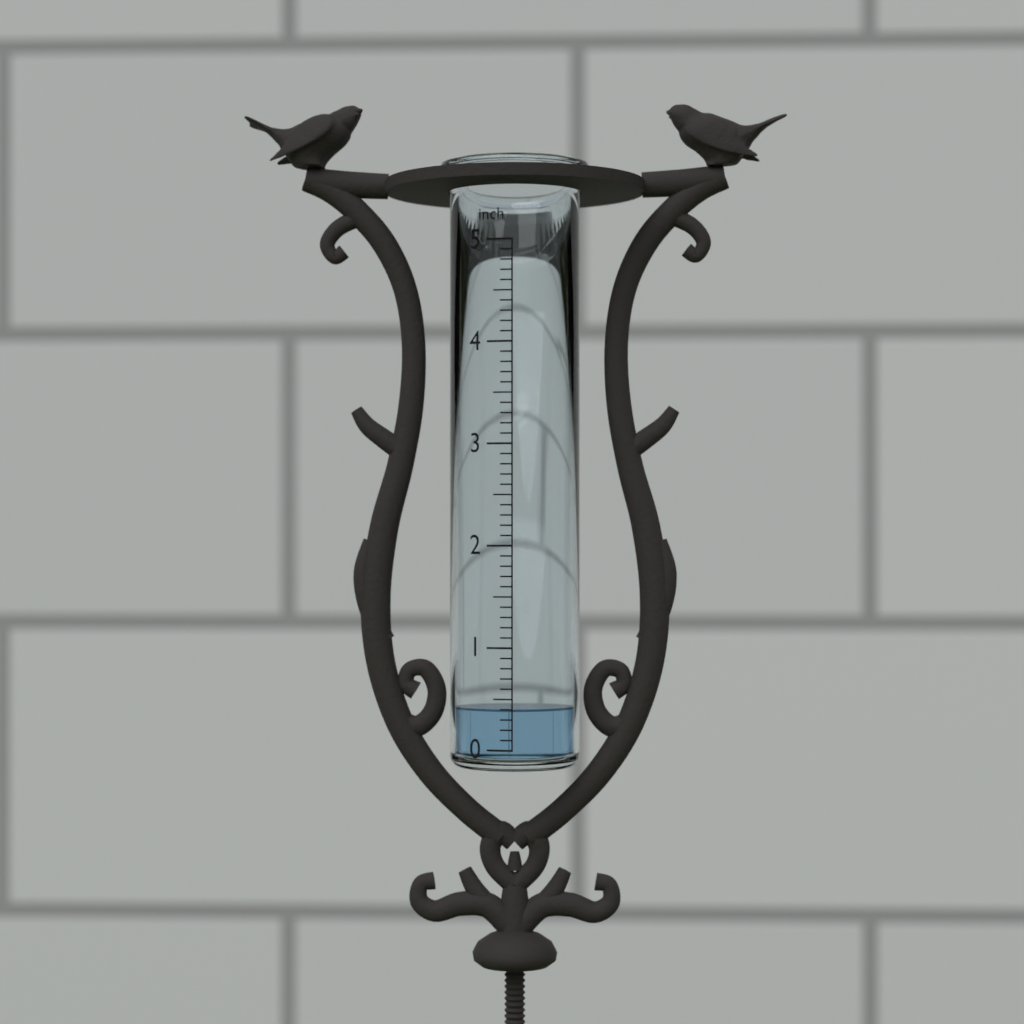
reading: 0.4 inch
